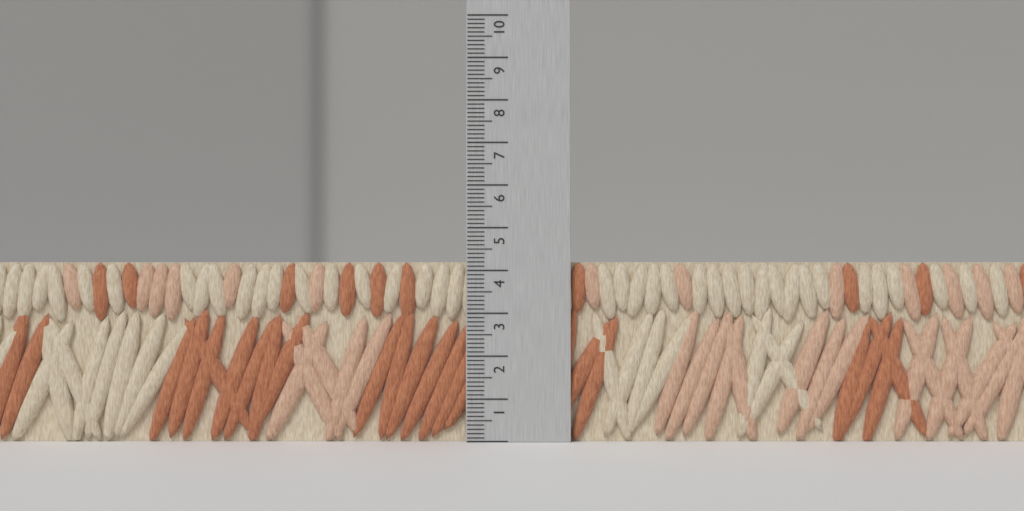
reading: 4.2 (no unit)
